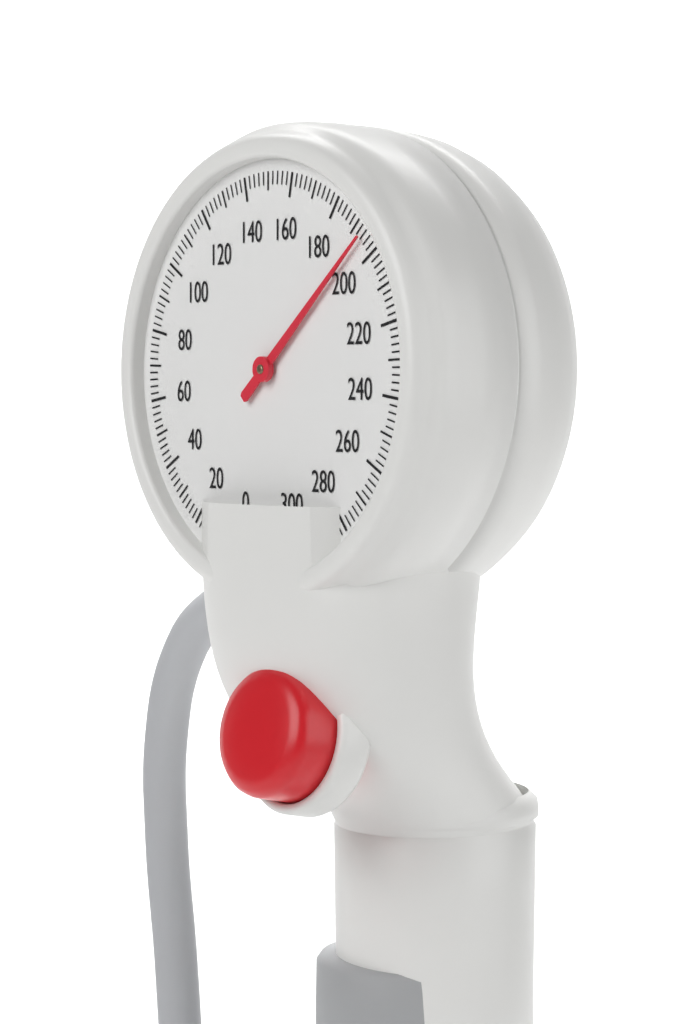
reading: 194 mmHg
